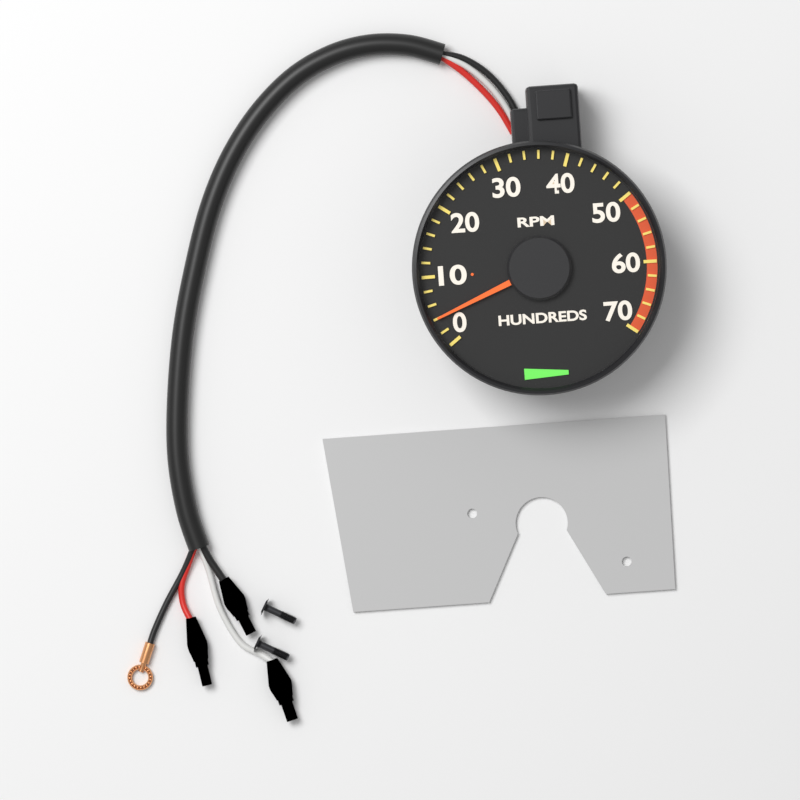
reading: 400 RPM
